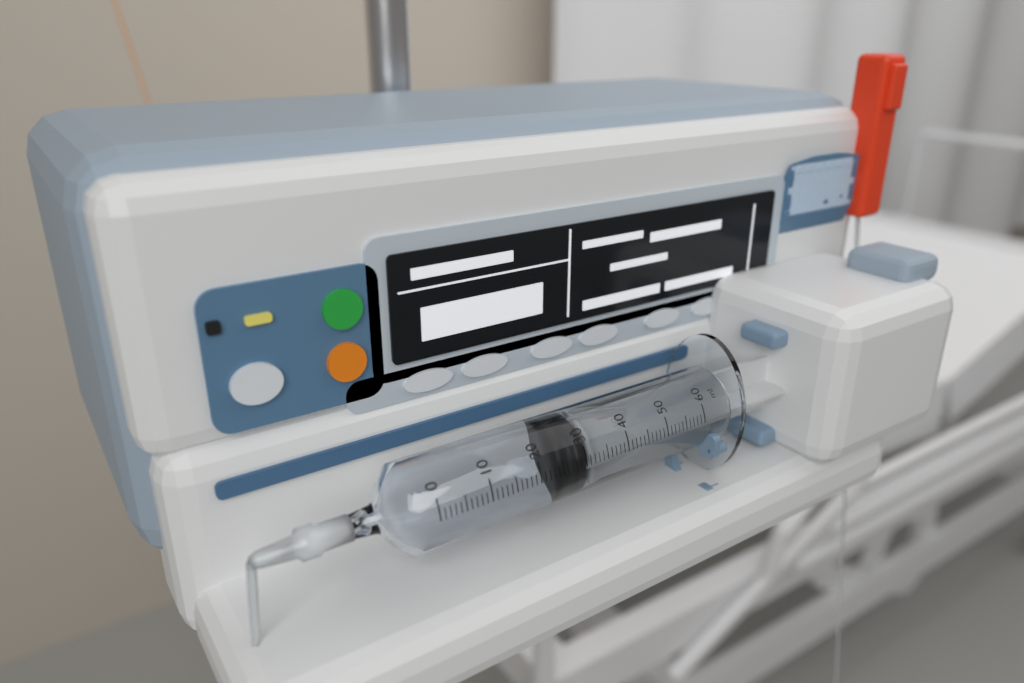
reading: 24 ml
